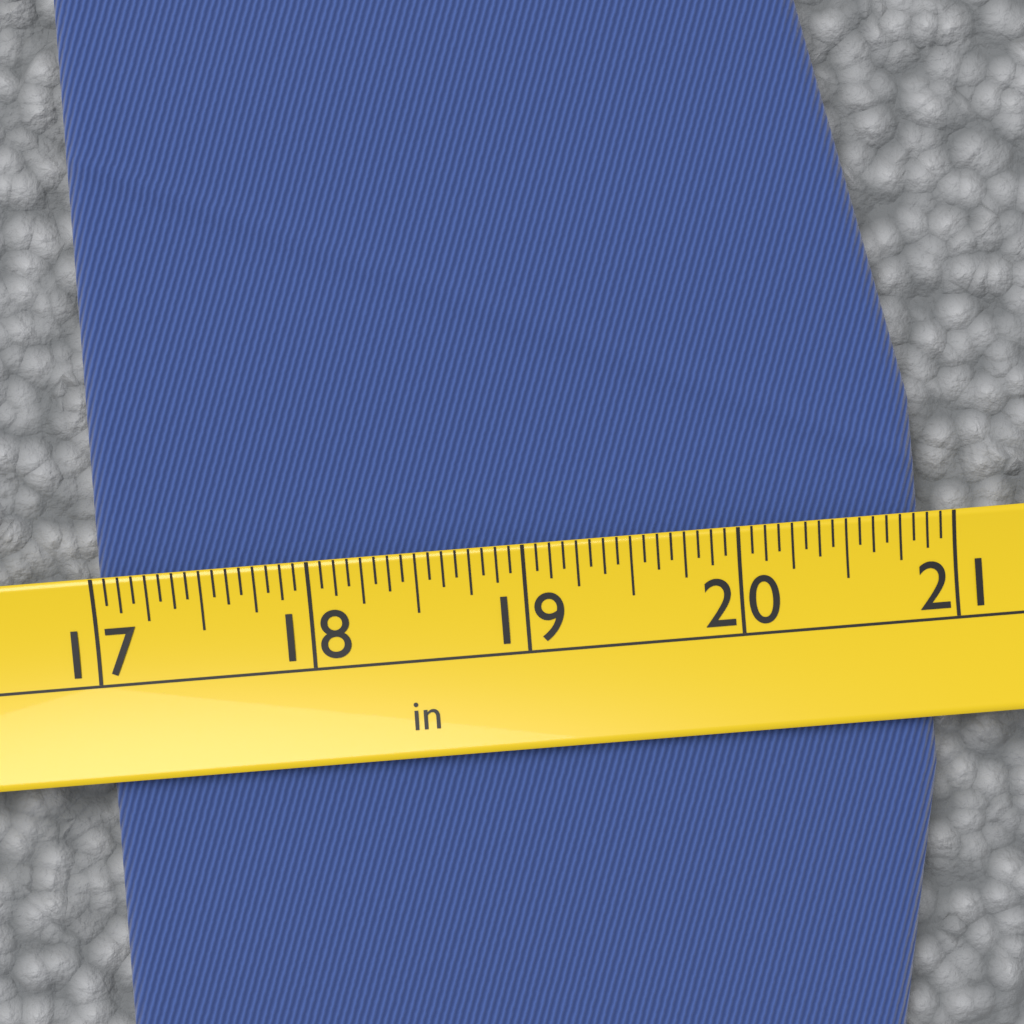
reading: 20.8750 in
